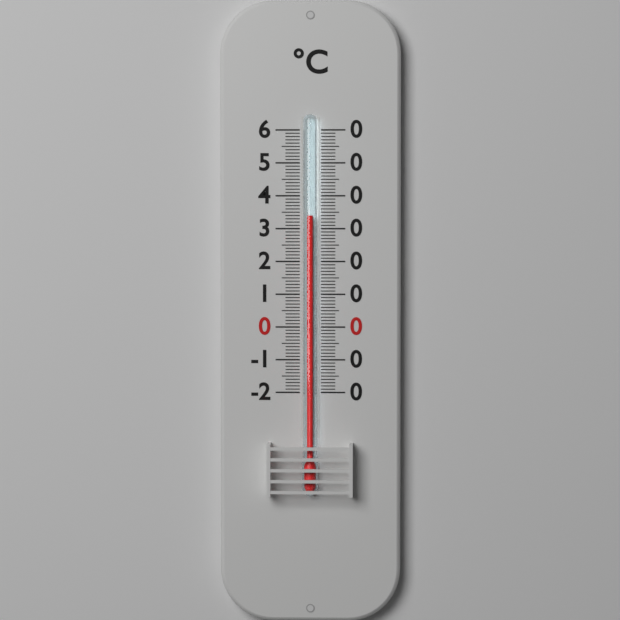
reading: 34 °C
